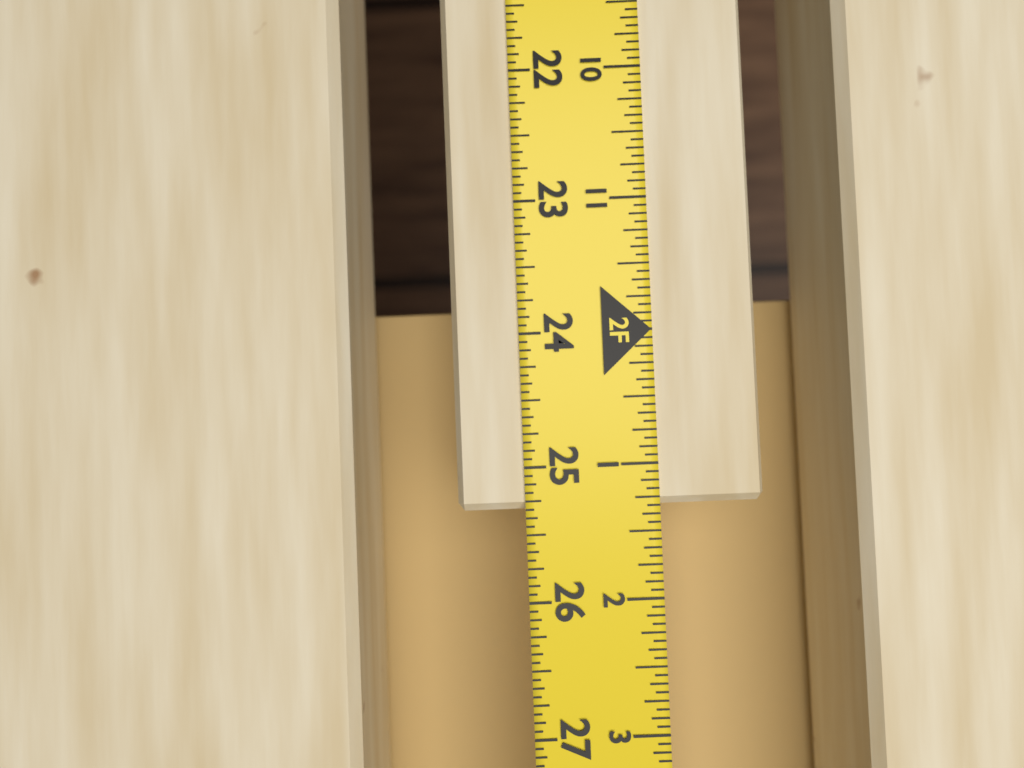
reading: 25.3125 in
